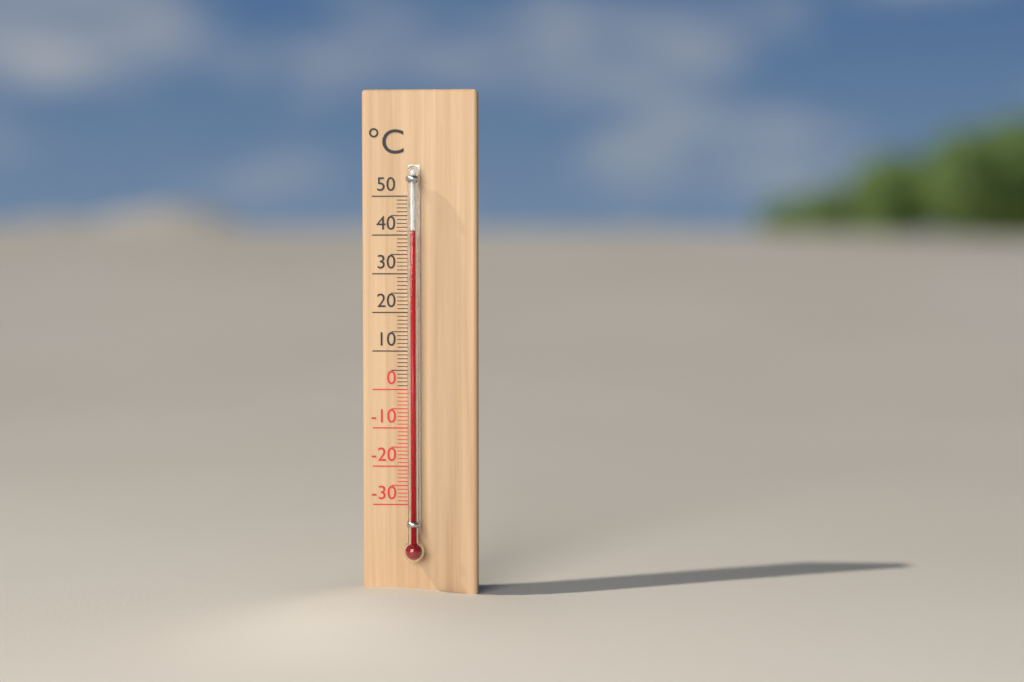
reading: 41 °C
